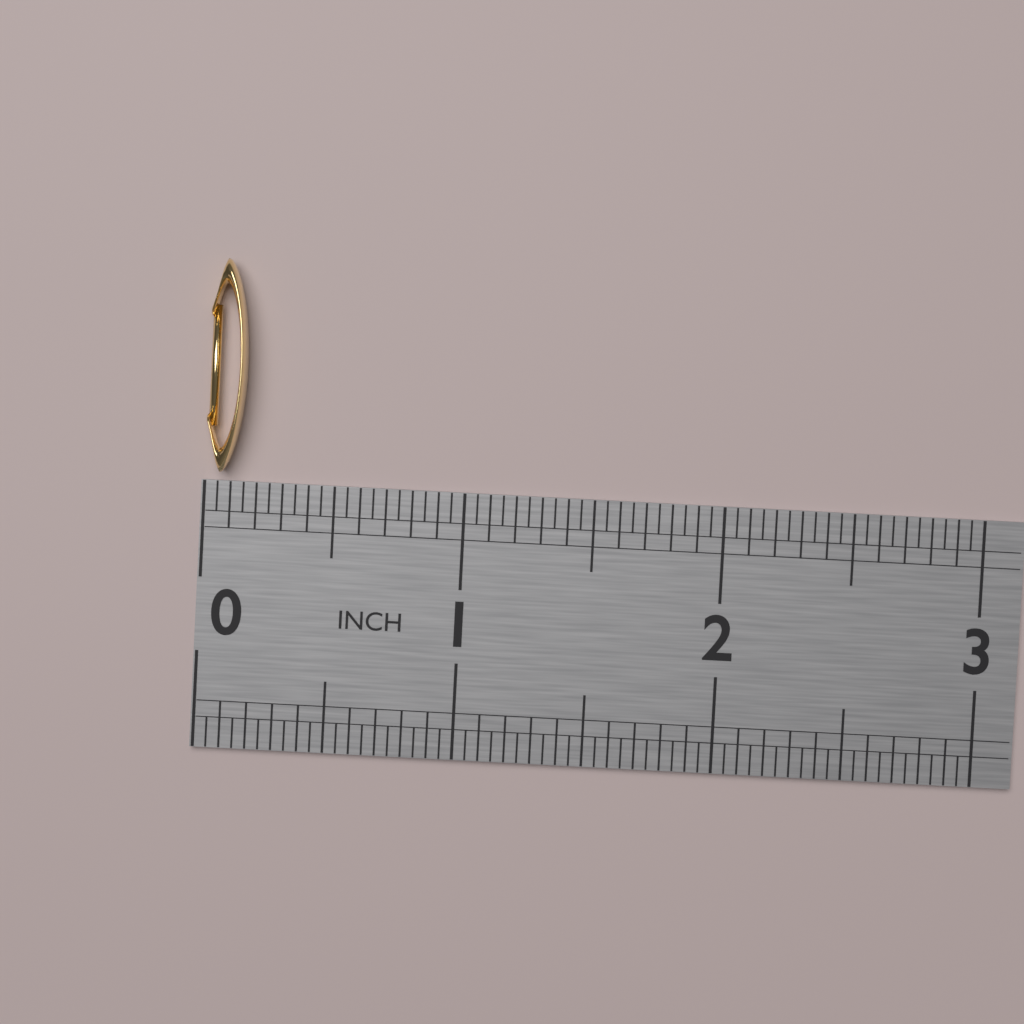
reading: 0.15 in
